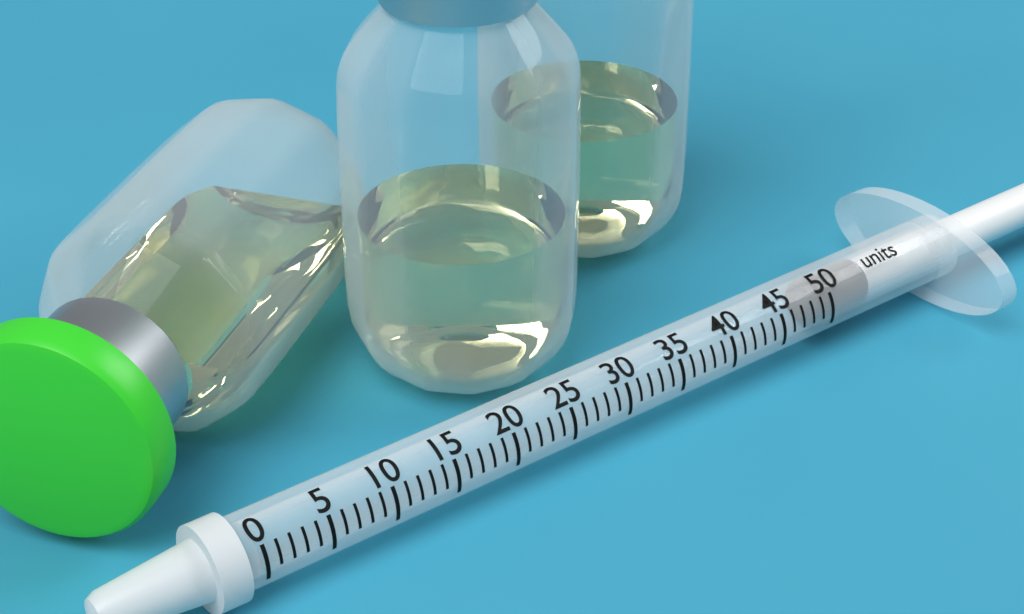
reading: 49 units
